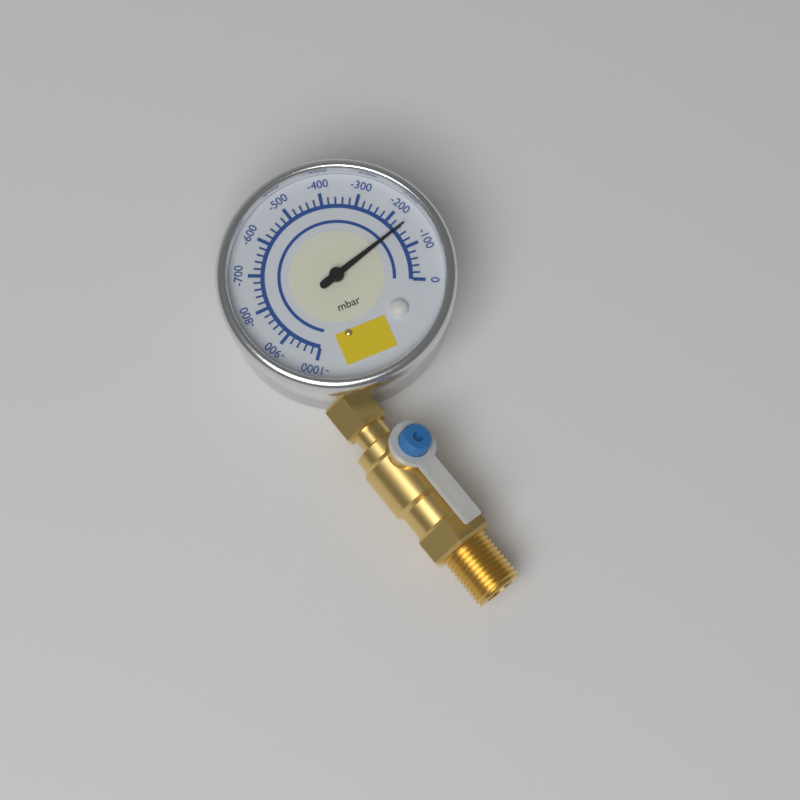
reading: -160 mbar
